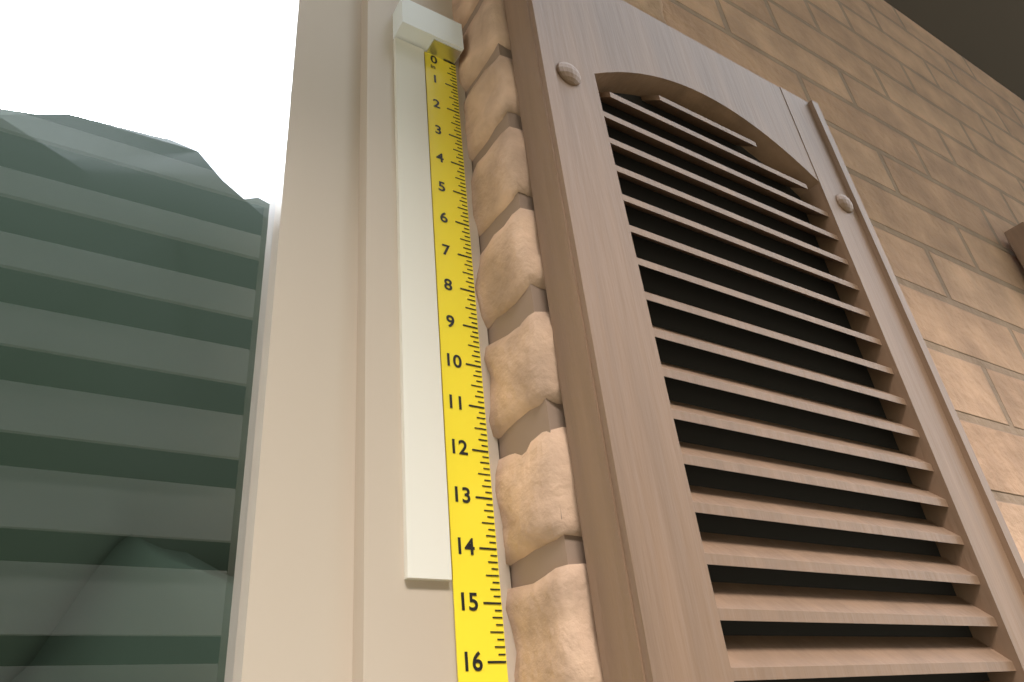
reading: 14.625 in
